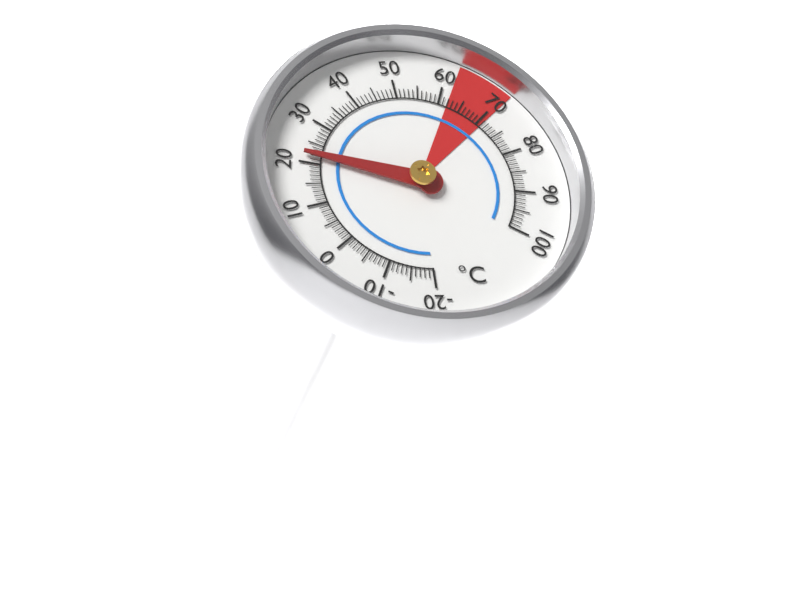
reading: 22 °C
